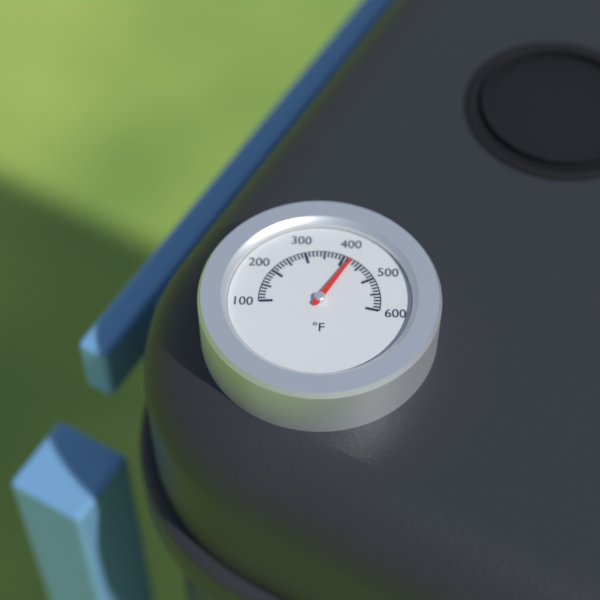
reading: 420 °F
